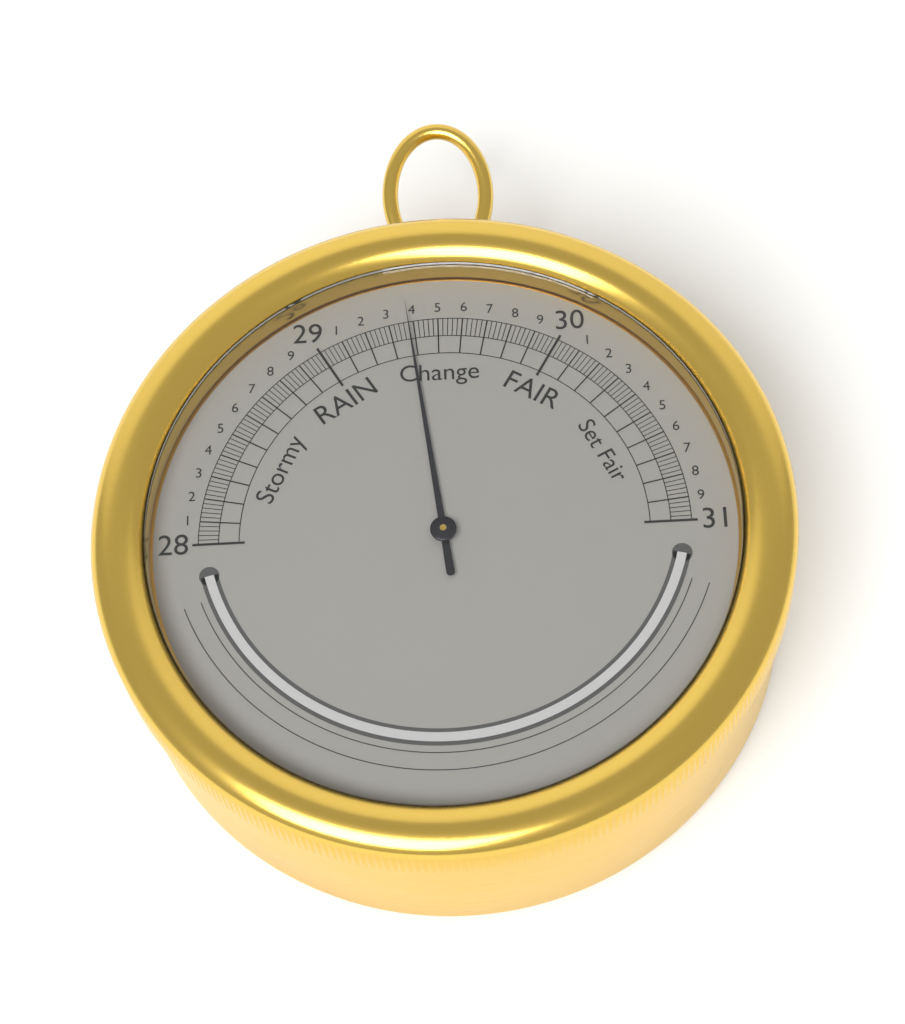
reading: 29.38 inHg
